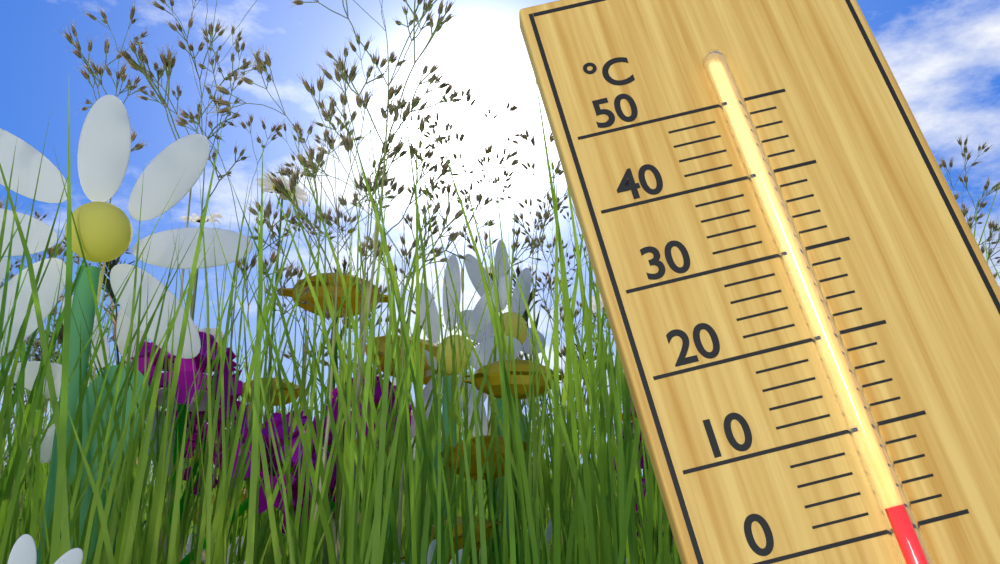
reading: 2 °C
